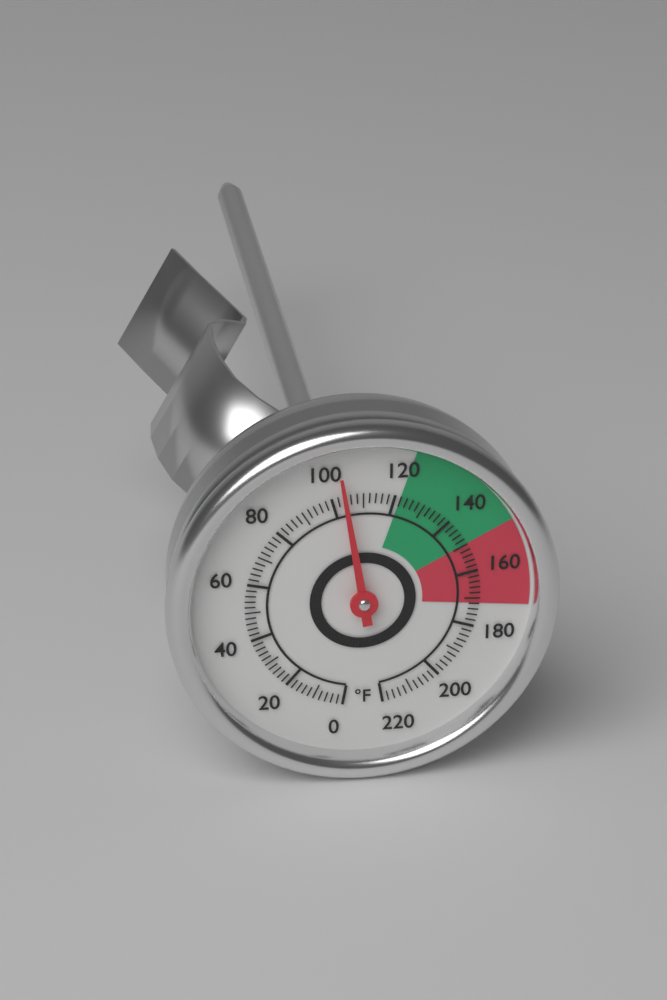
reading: 104 °F
